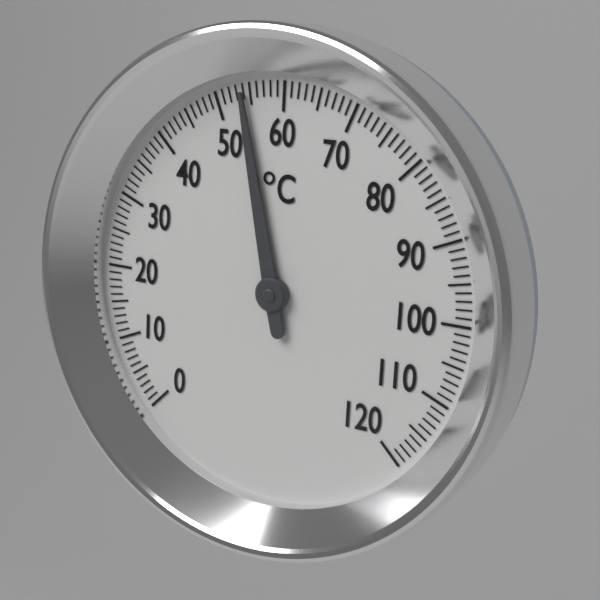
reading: 54 °C
